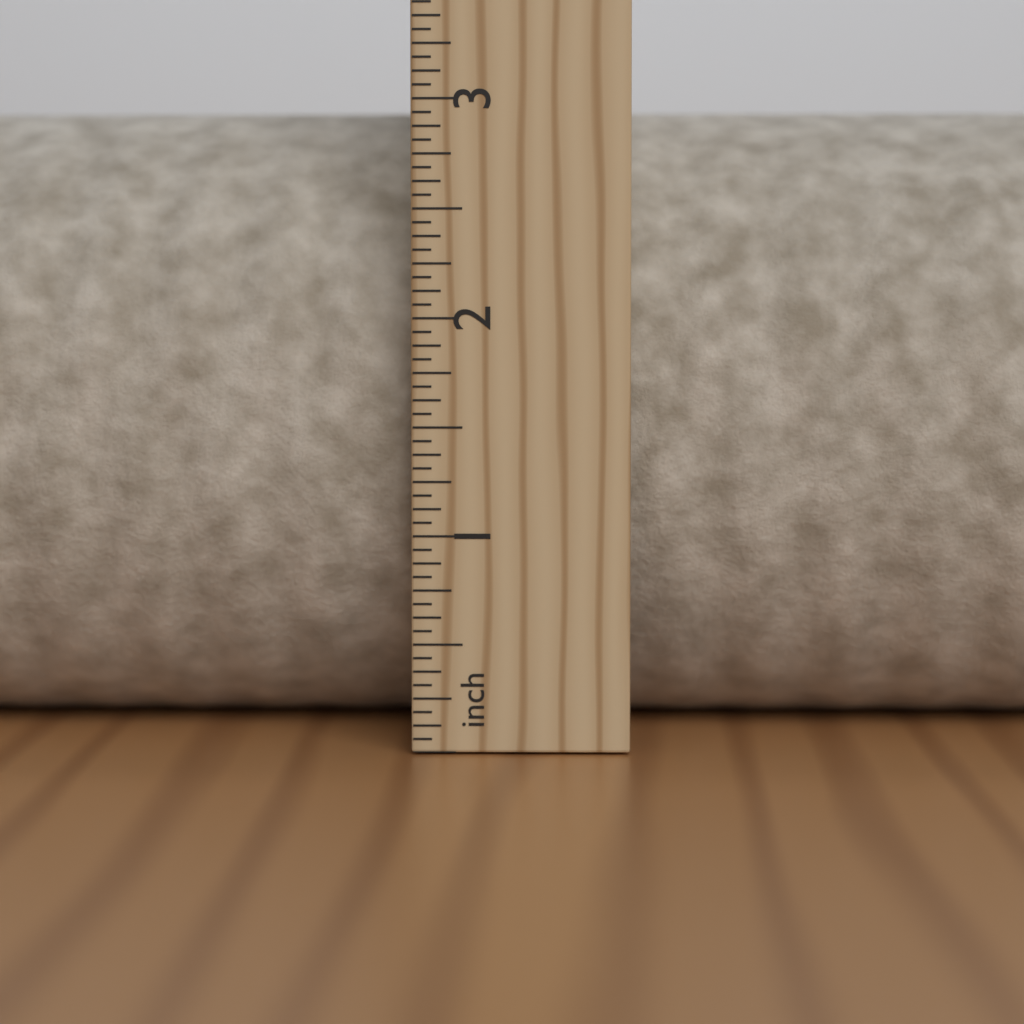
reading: 3.0625 in
